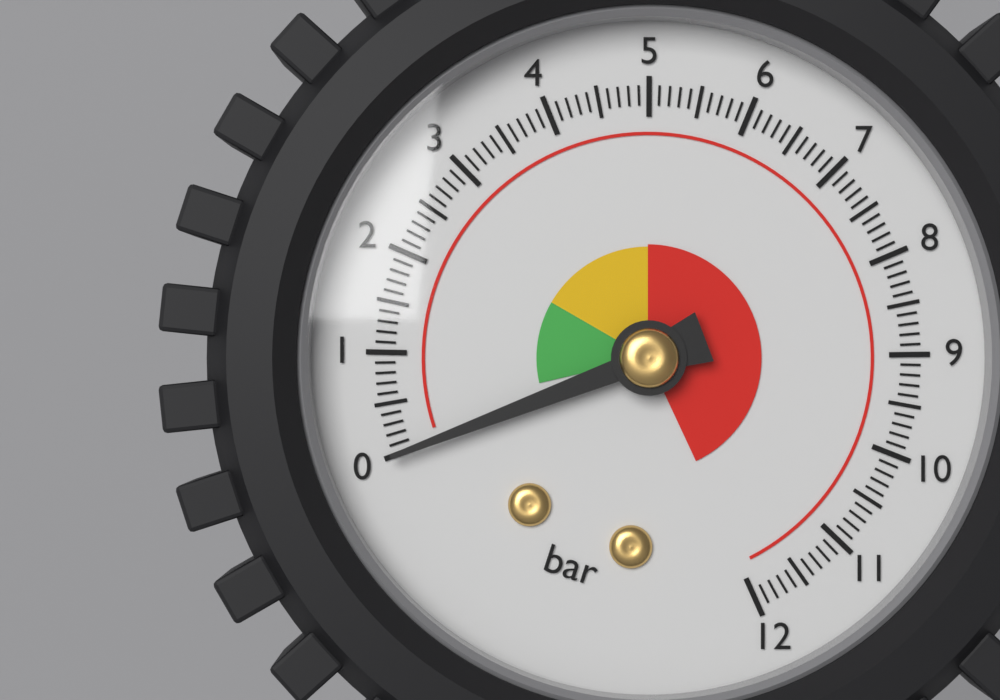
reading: 0.0 bar
